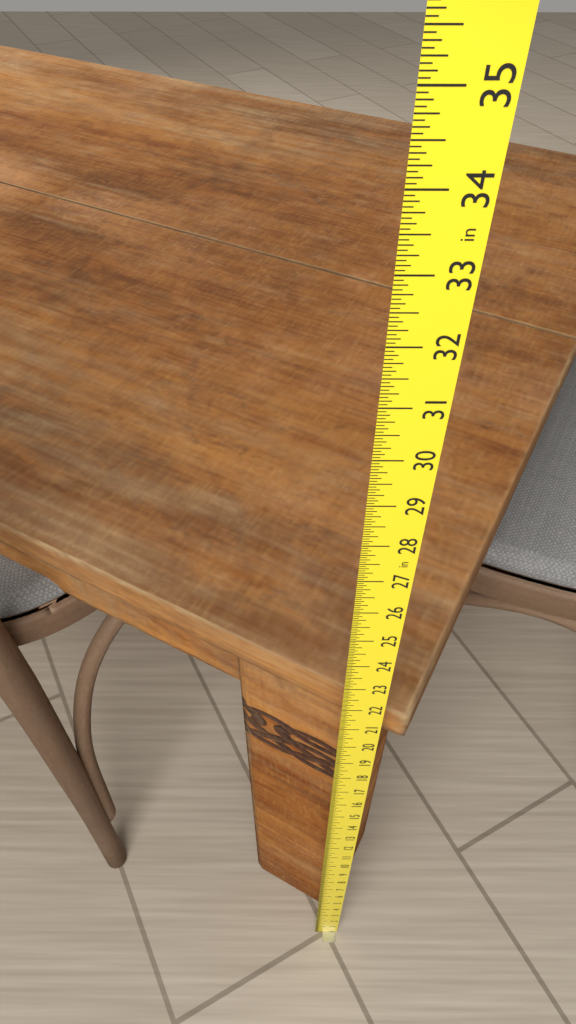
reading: 21.3750 in
